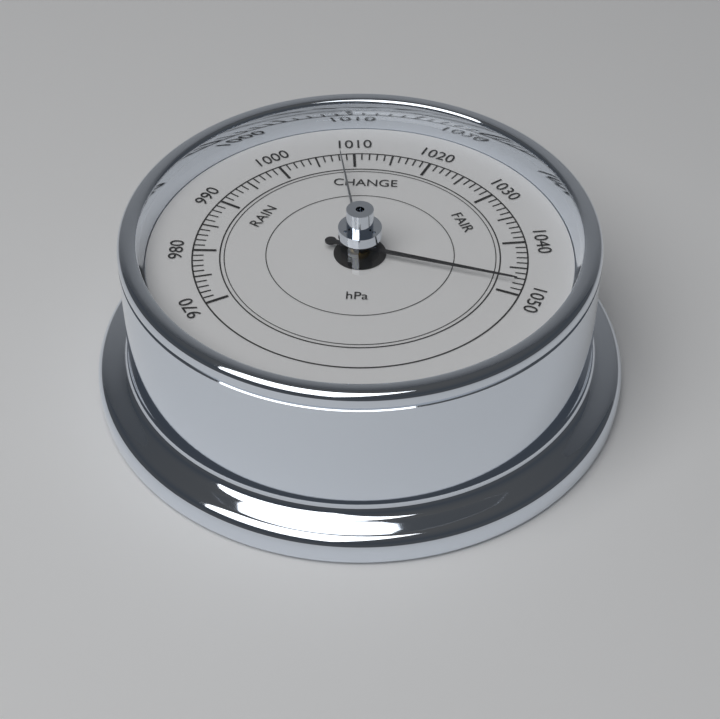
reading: 1048 hPa
